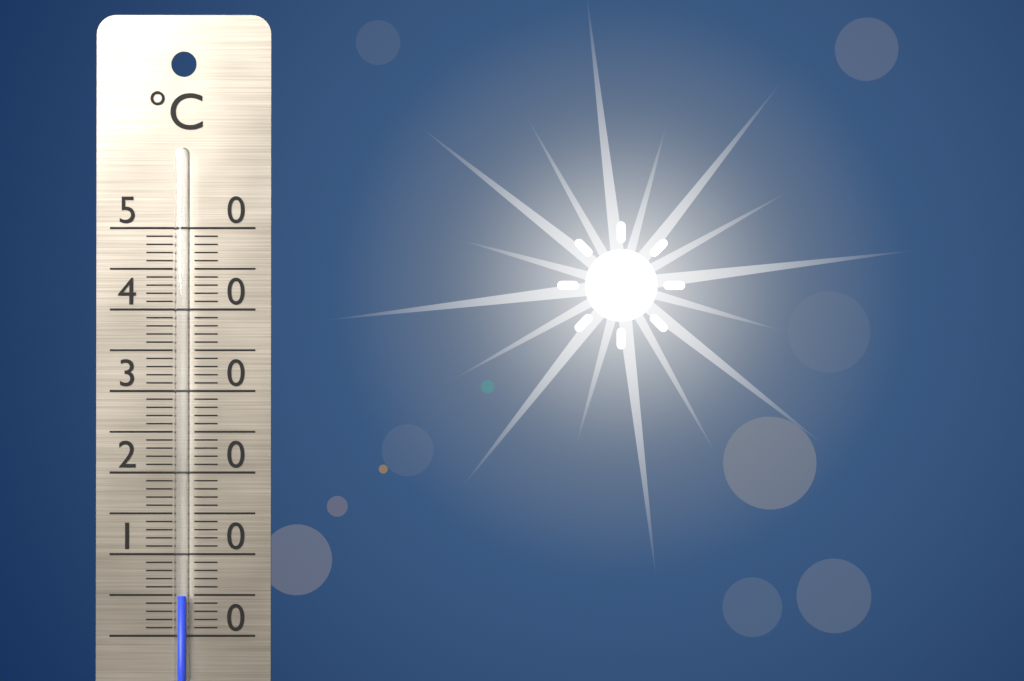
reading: 5 °C
